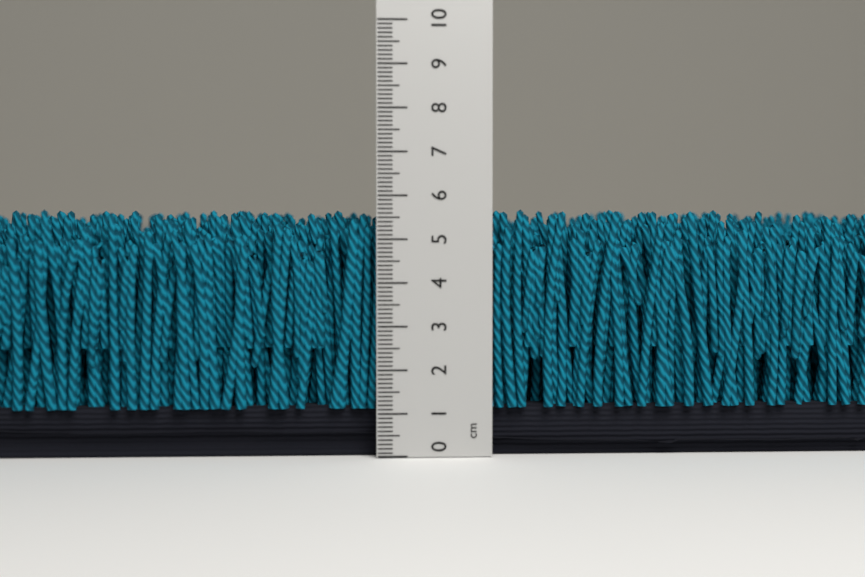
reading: 5.7 cm
